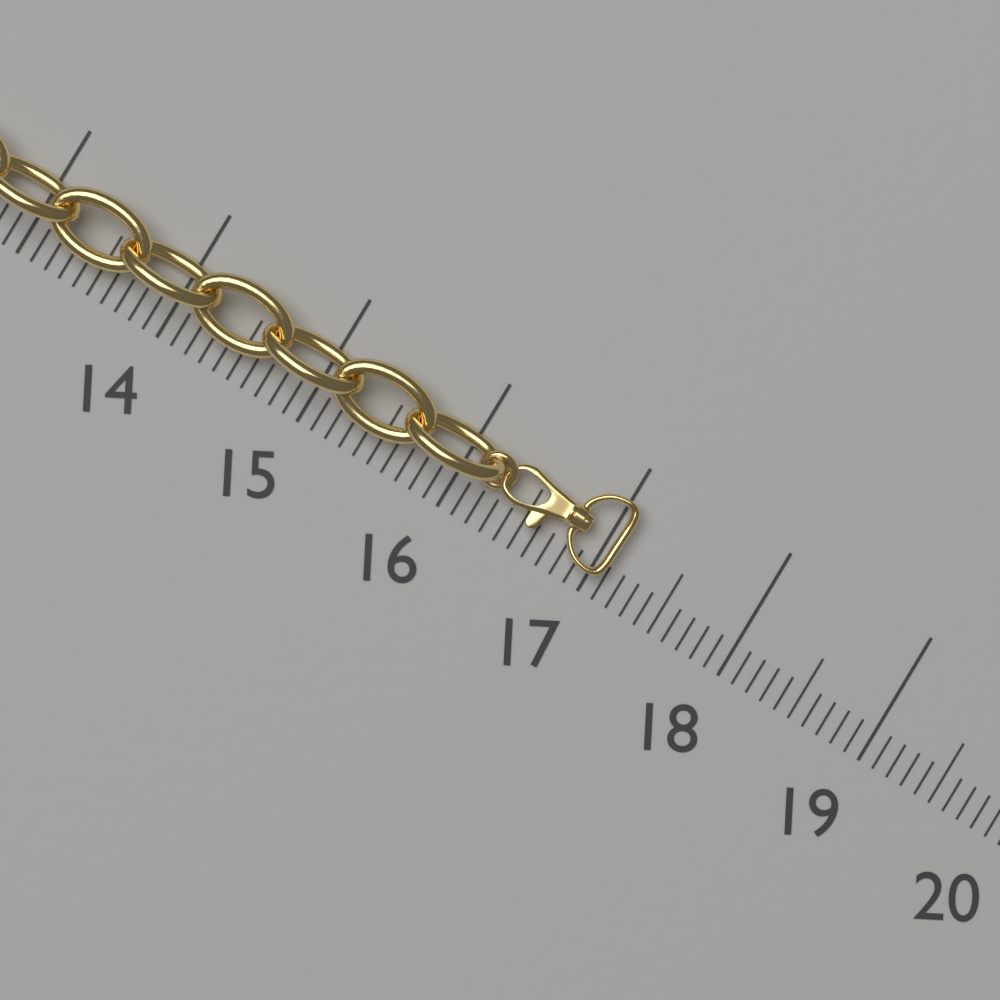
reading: 17.1 (no unit)
